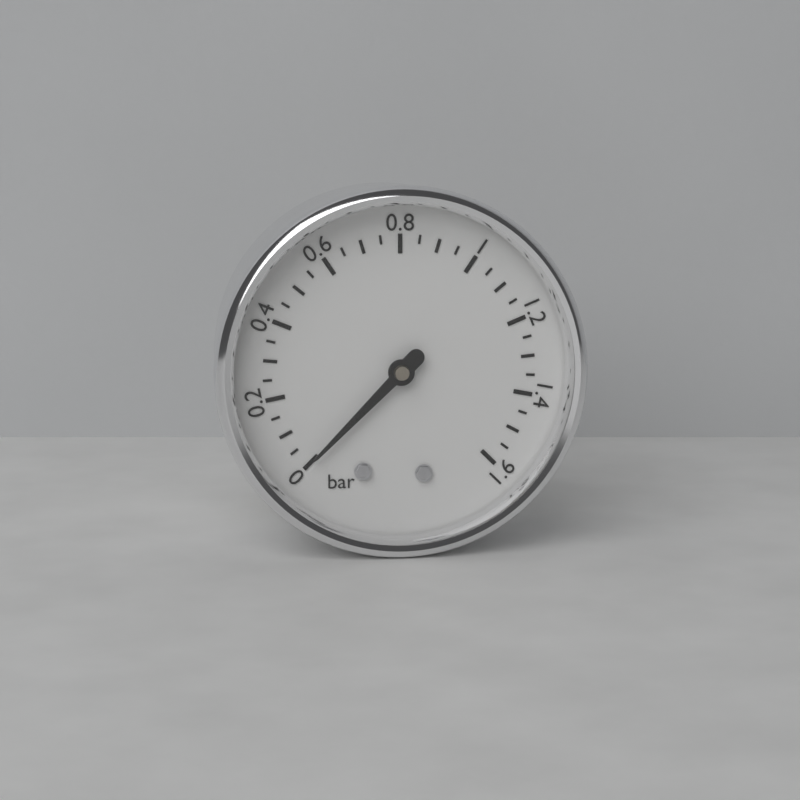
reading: 0.00 bar
